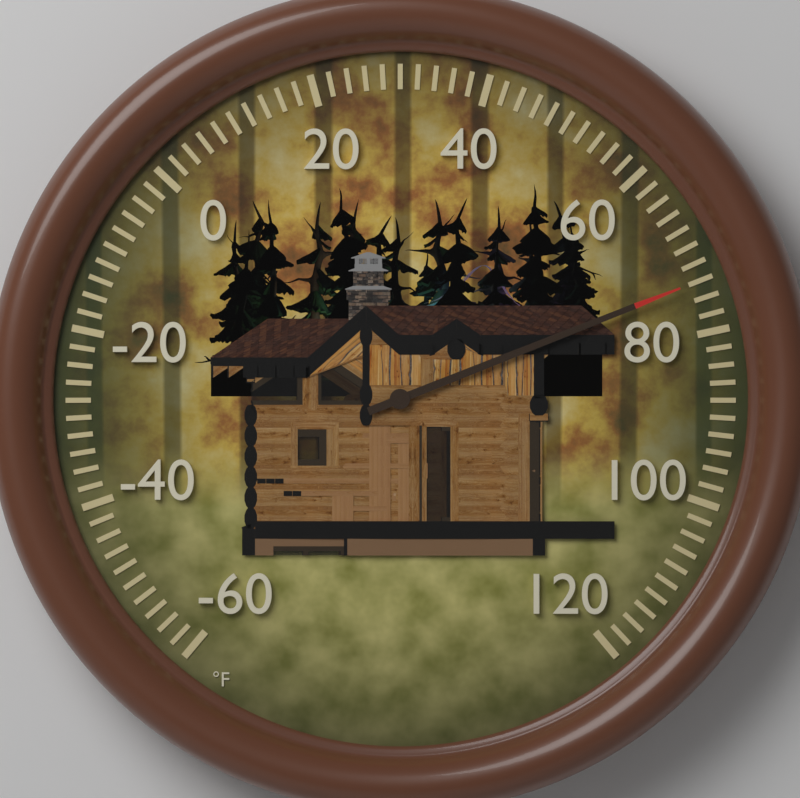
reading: 74 °F
